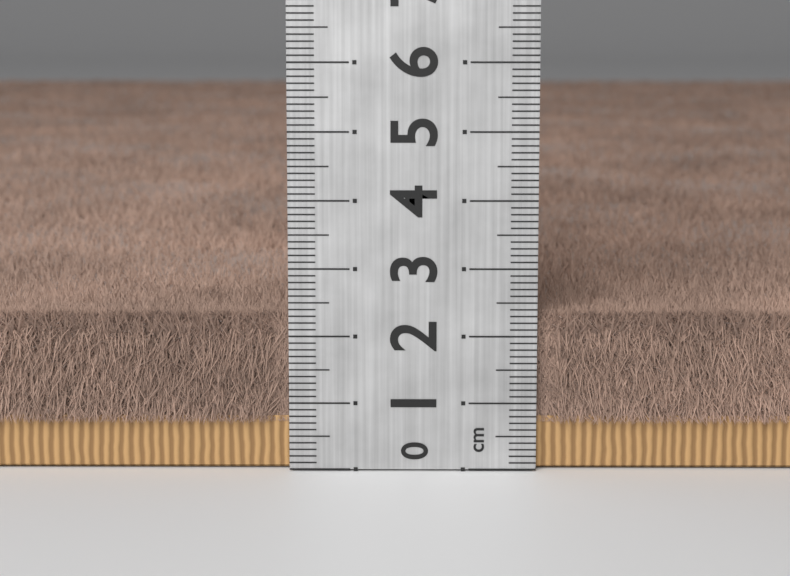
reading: 2.4 cm
